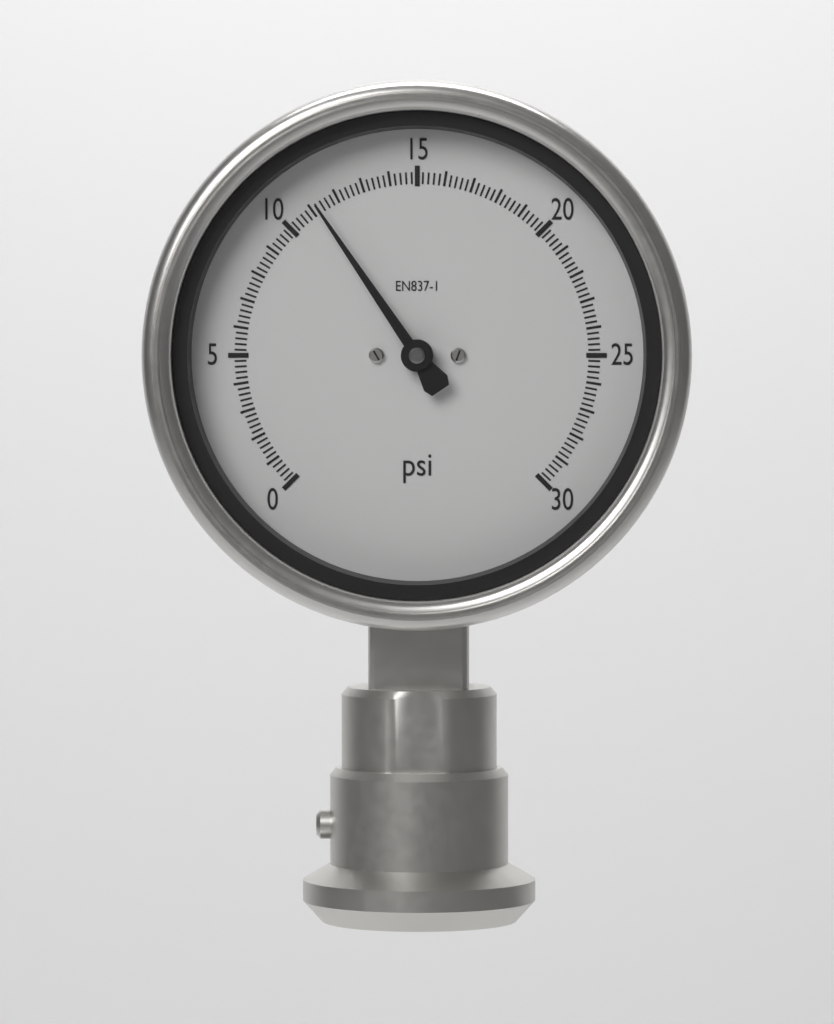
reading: 11.2 psi
